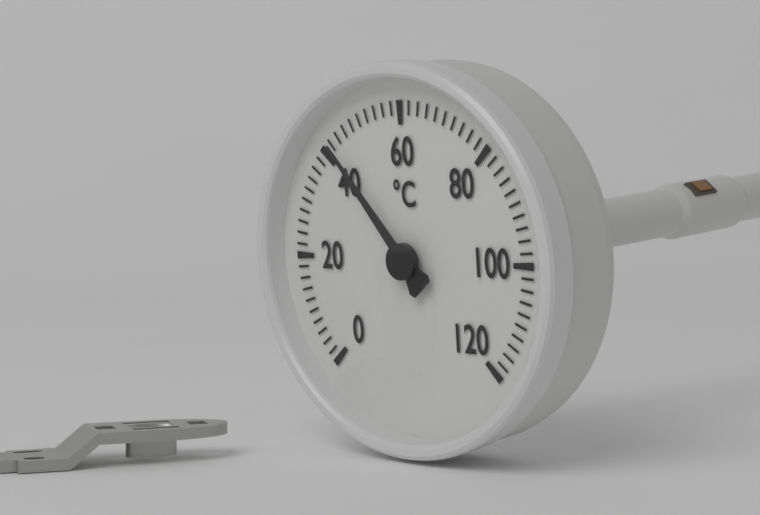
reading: 42 °C
